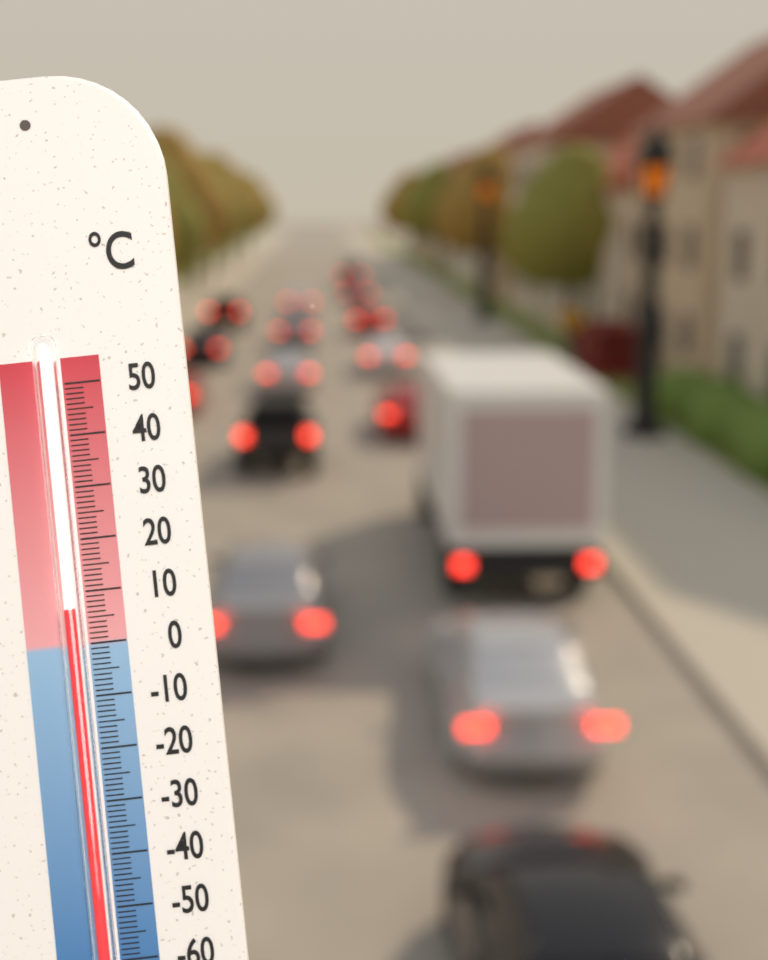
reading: 7 °C
